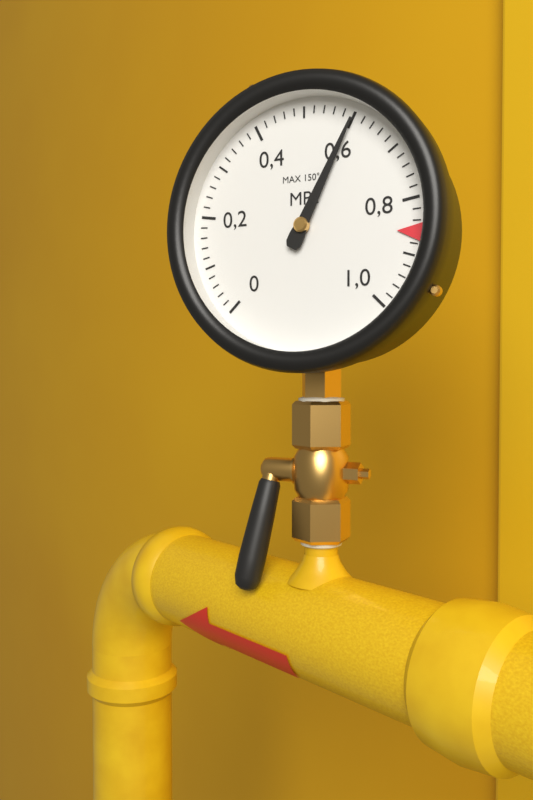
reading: 0.60 MPa
